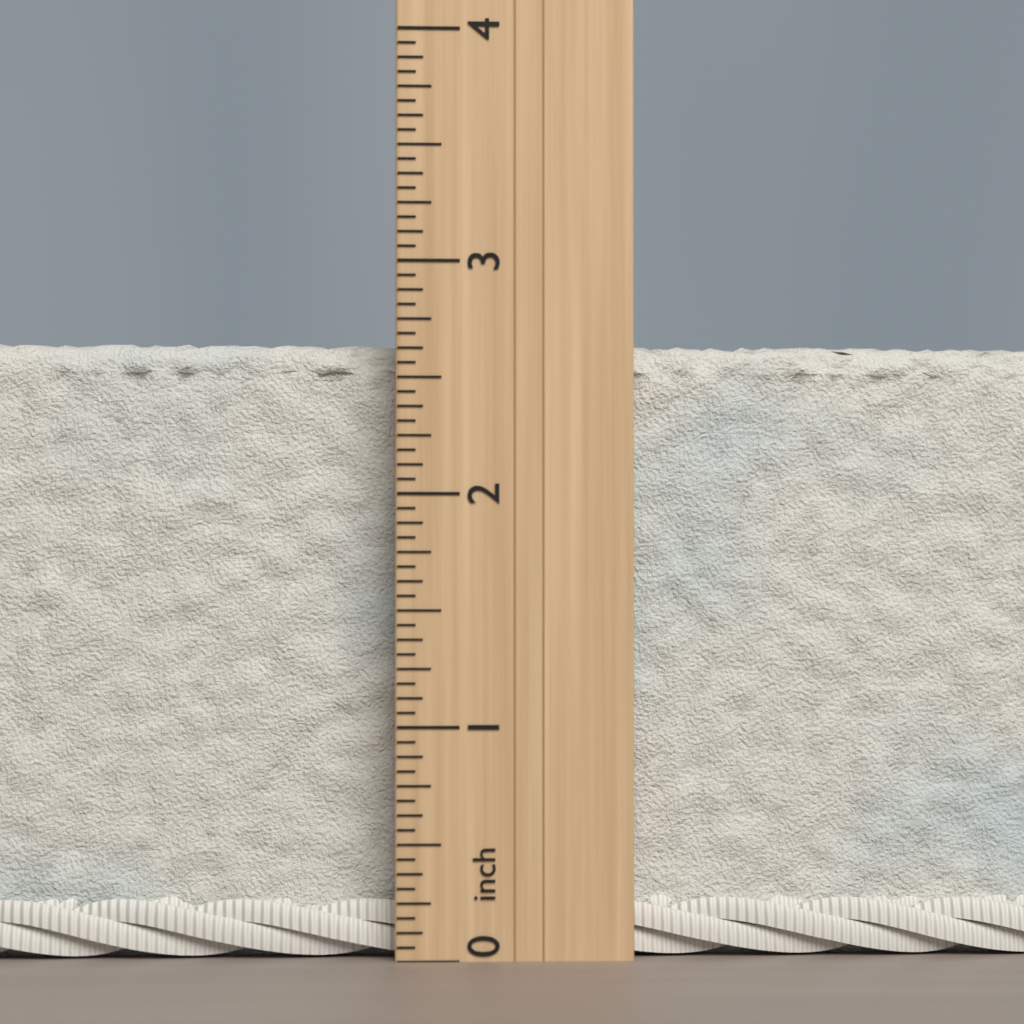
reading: 2.6875 inch
